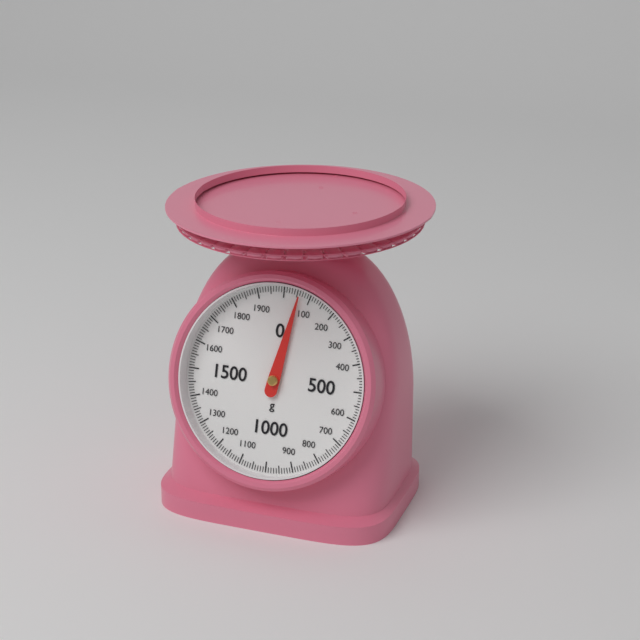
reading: 60 g
